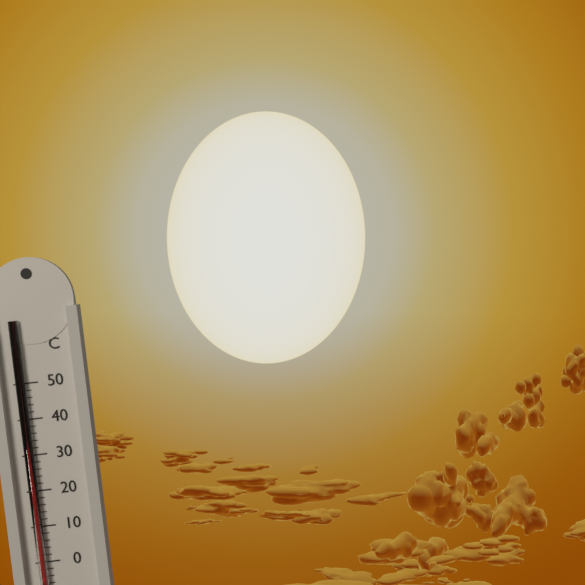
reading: 34 °C
